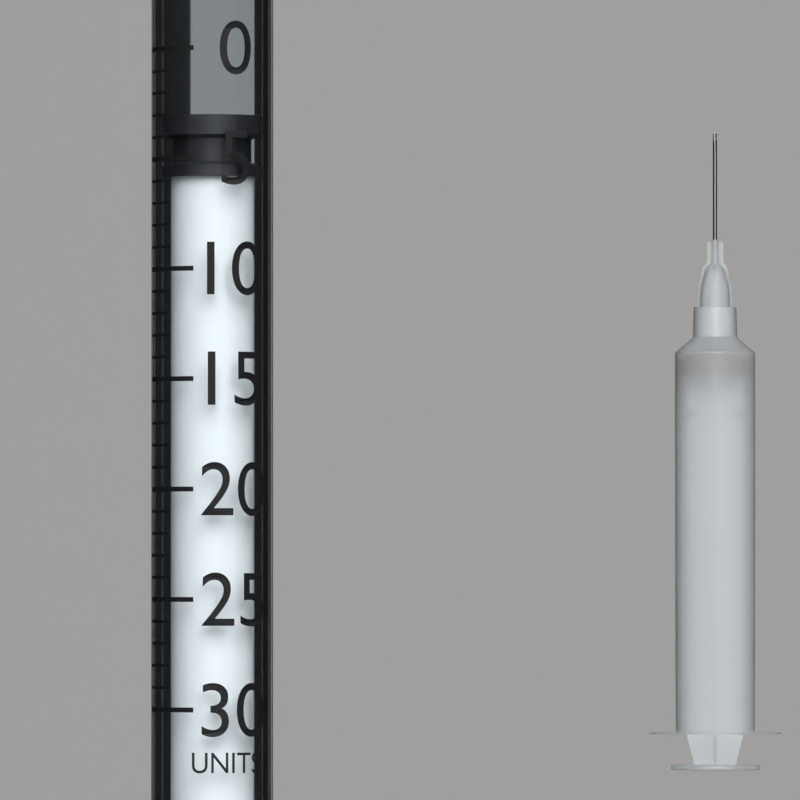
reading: 3 units
